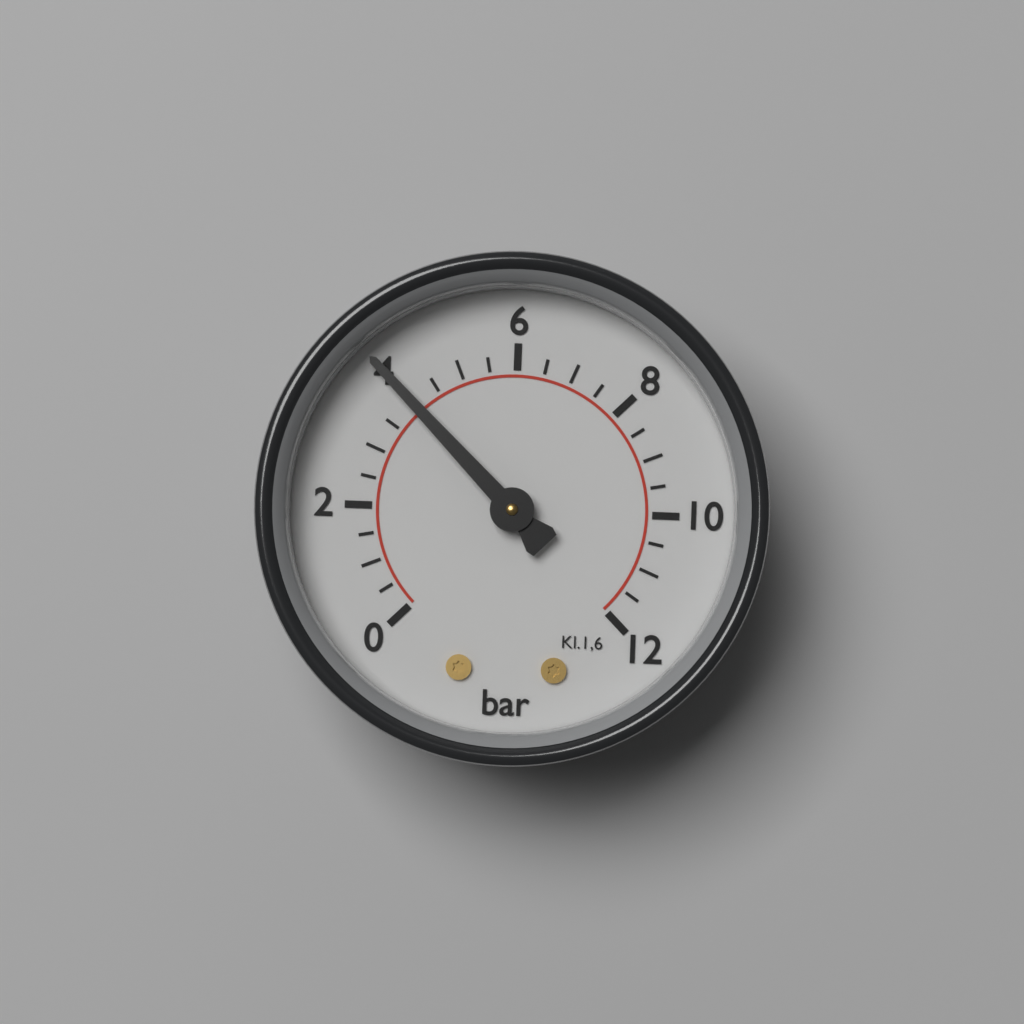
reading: 4.0 bar
